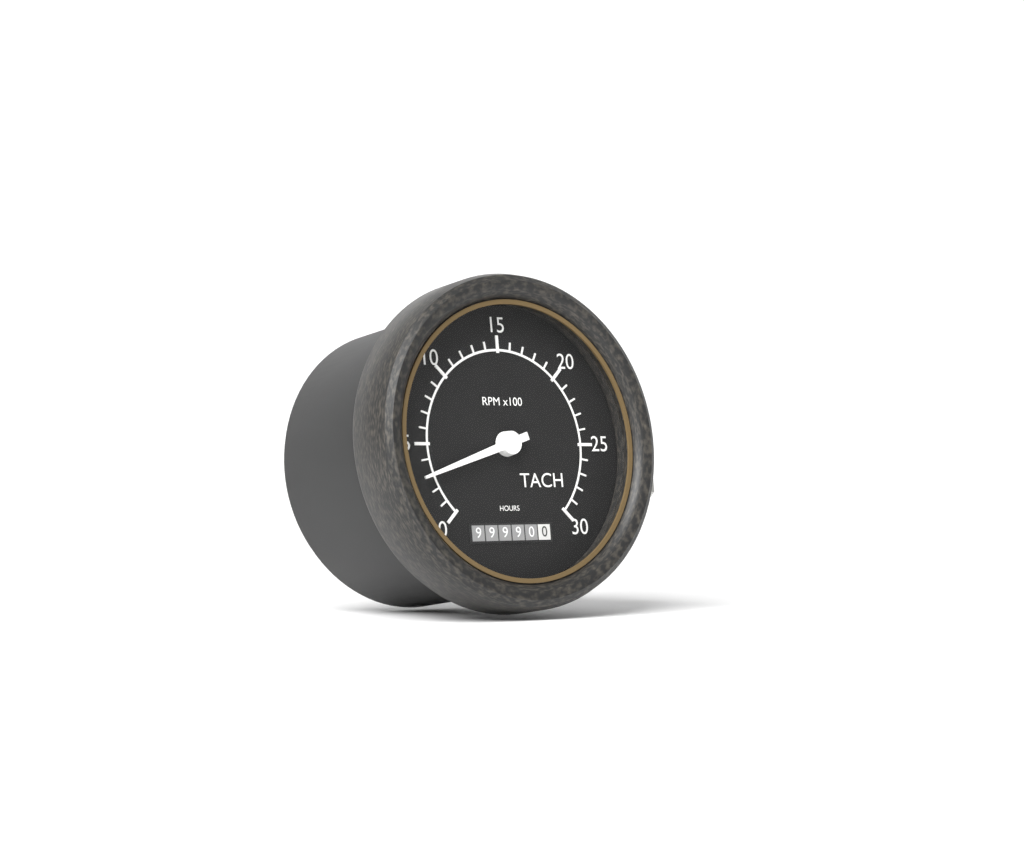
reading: 300 RPM
